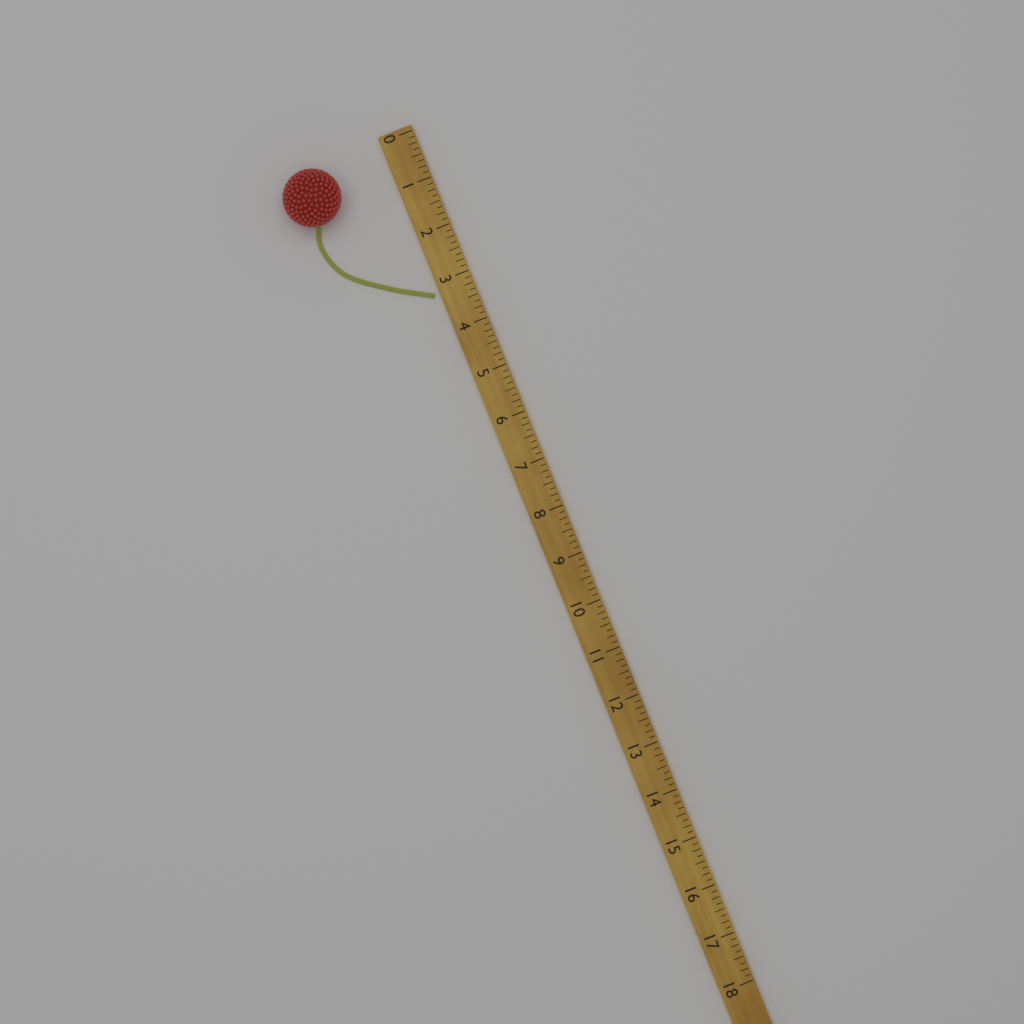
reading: 3.250 (no unit)
